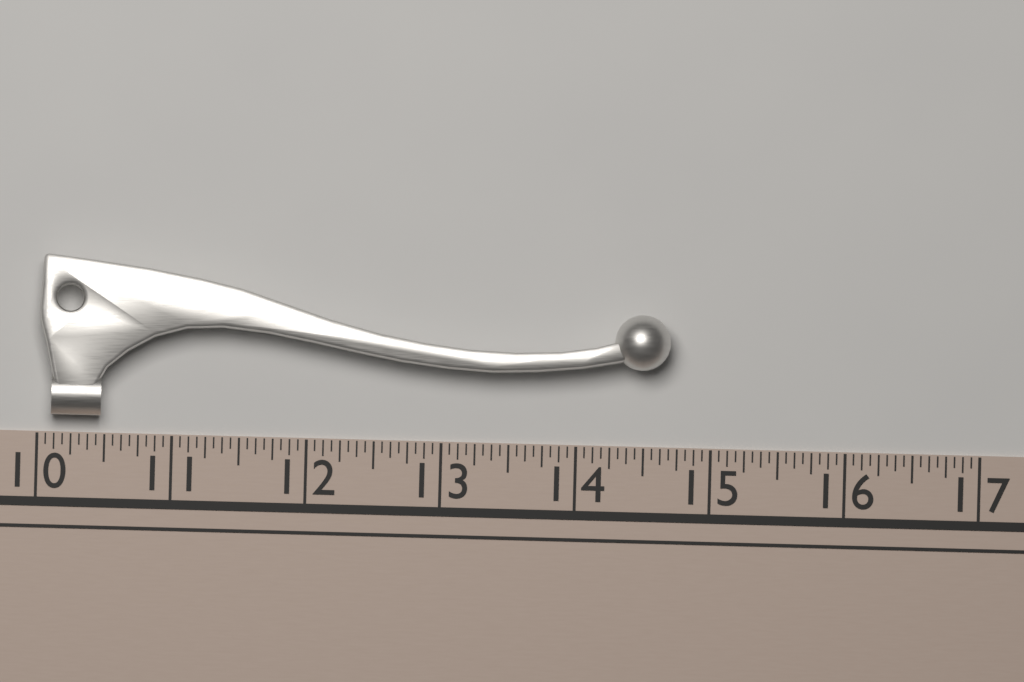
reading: 14.6875 (no unit)
